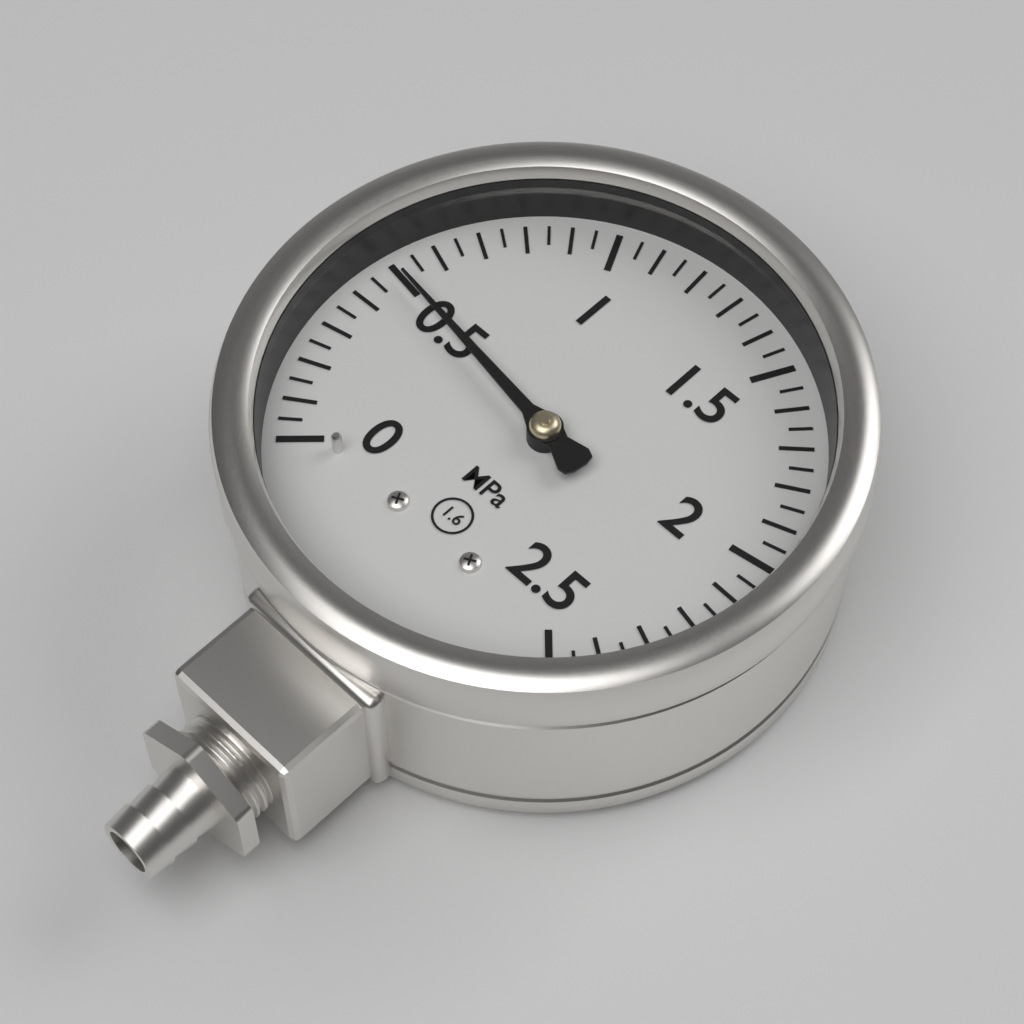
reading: 0.50 MPa
